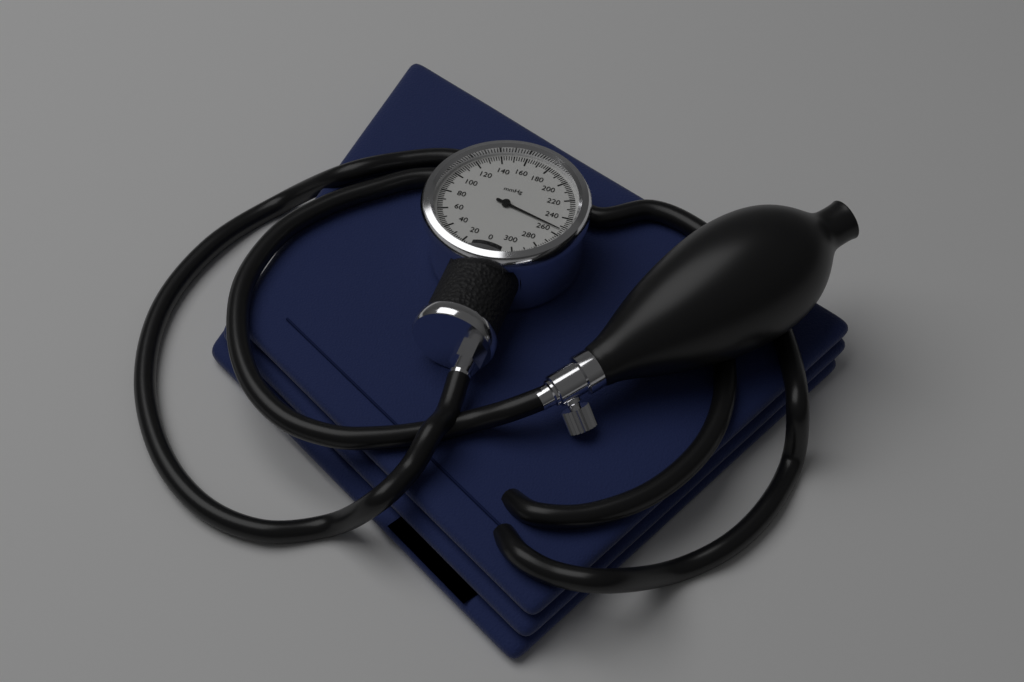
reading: 254 mmHg
